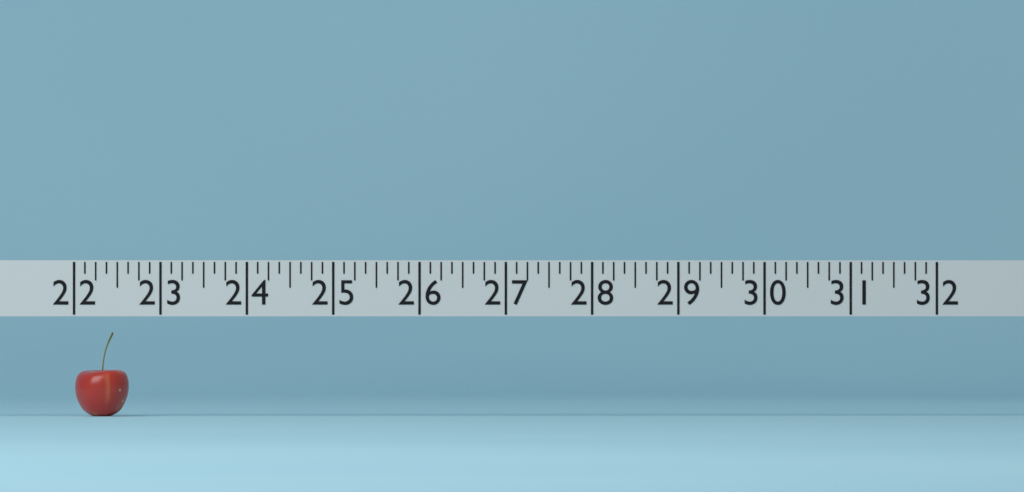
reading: 22.625 (no unit)
